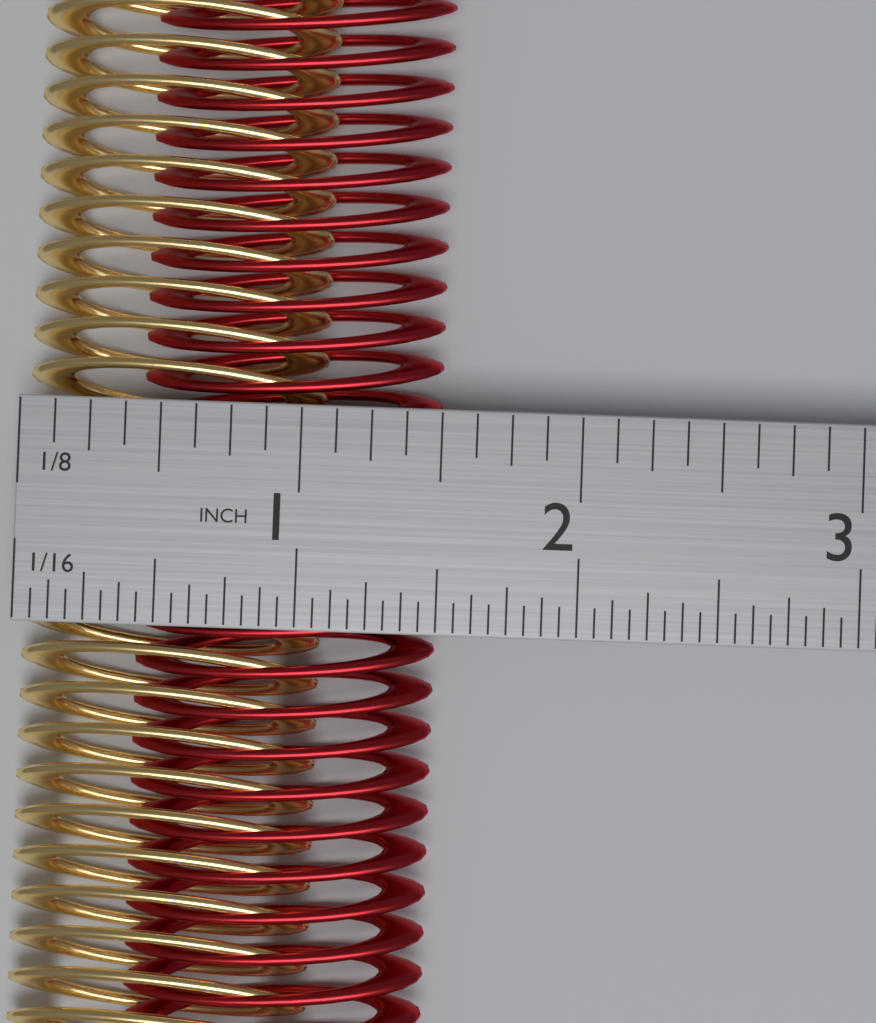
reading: 1.5000 in
